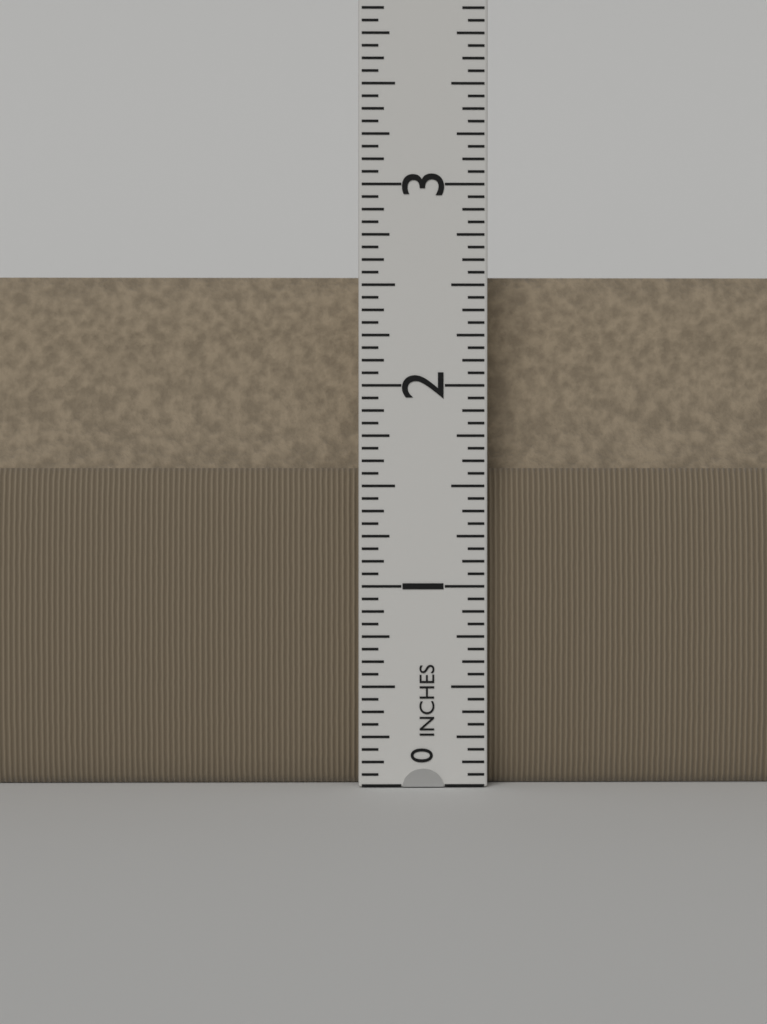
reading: 2.5625 in
